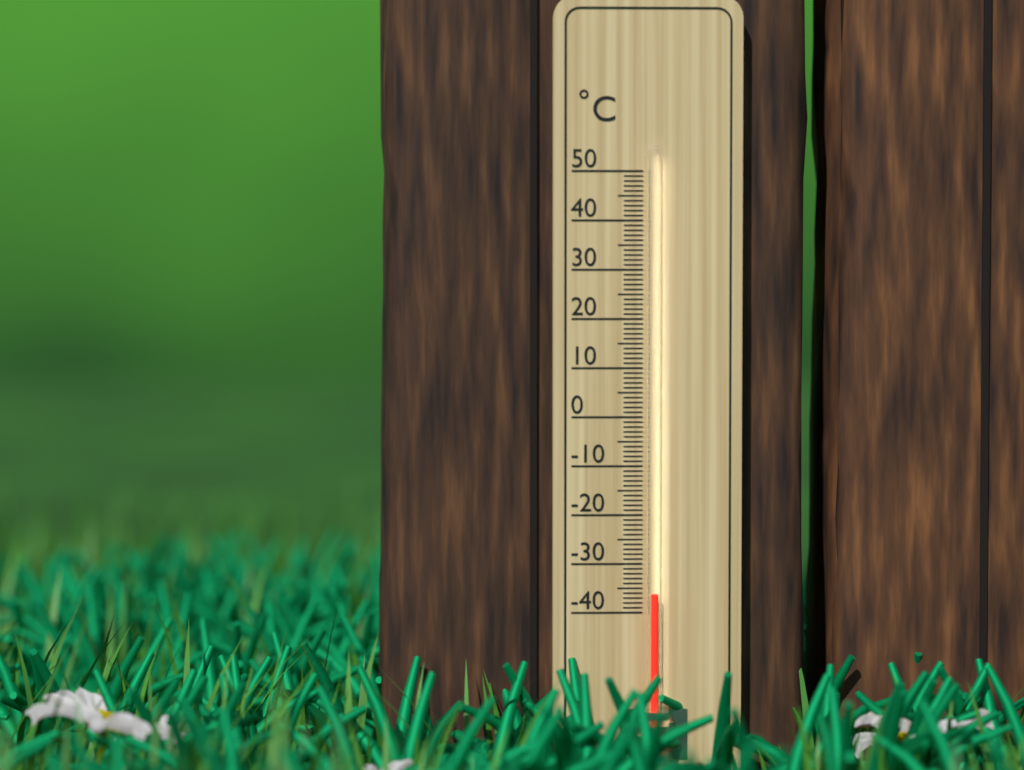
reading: -36 °C
